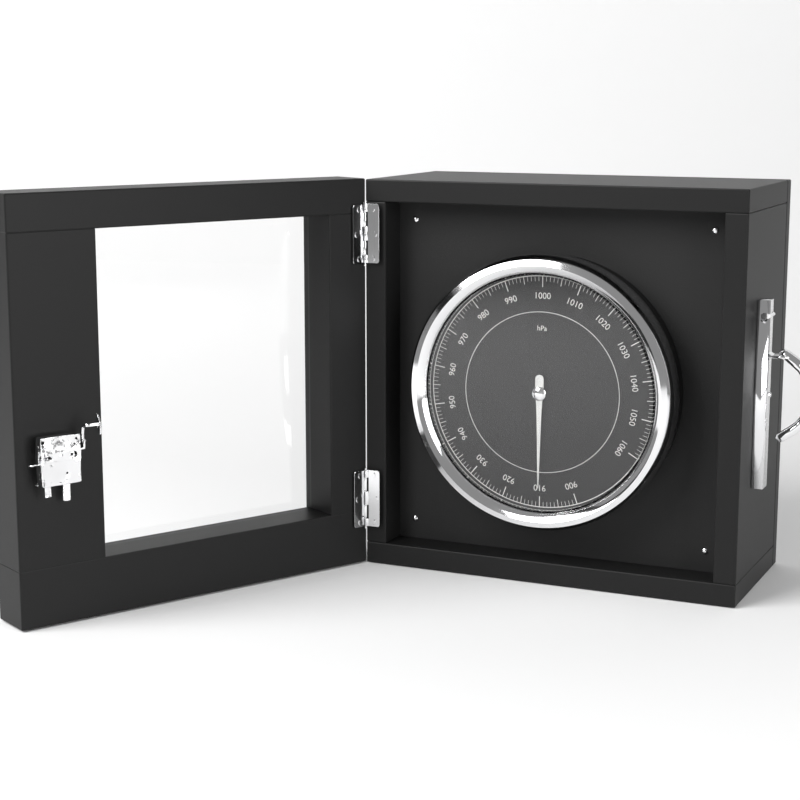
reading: 910 hPa
